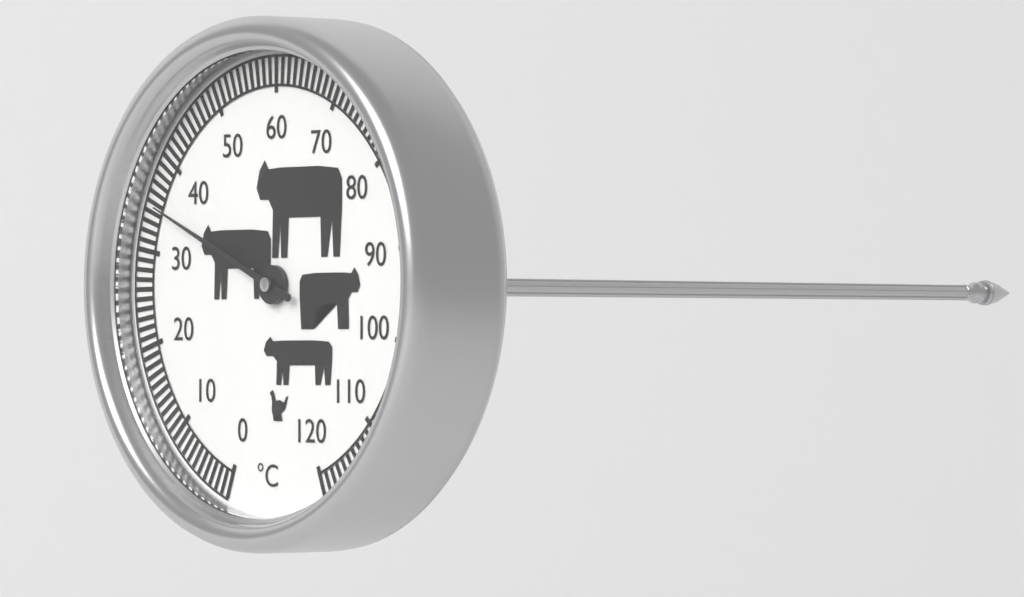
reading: 35 °C
